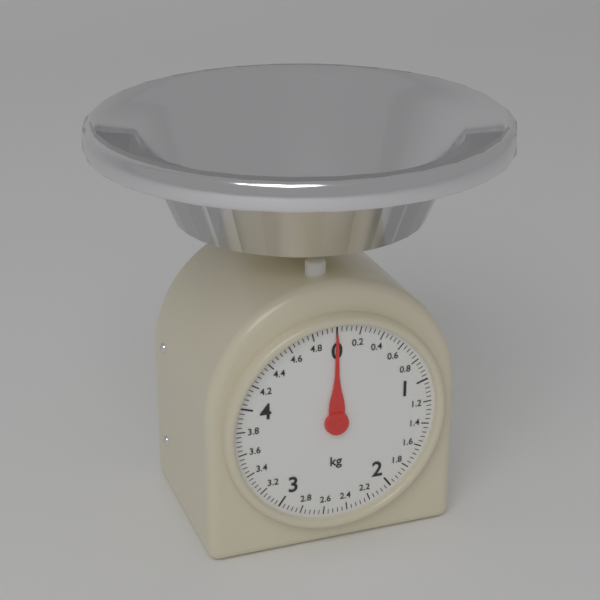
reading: 0.00 kg
